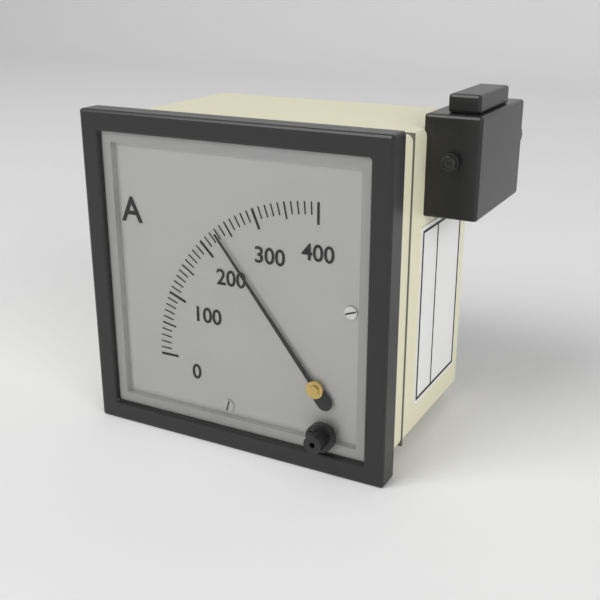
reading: 230 A
